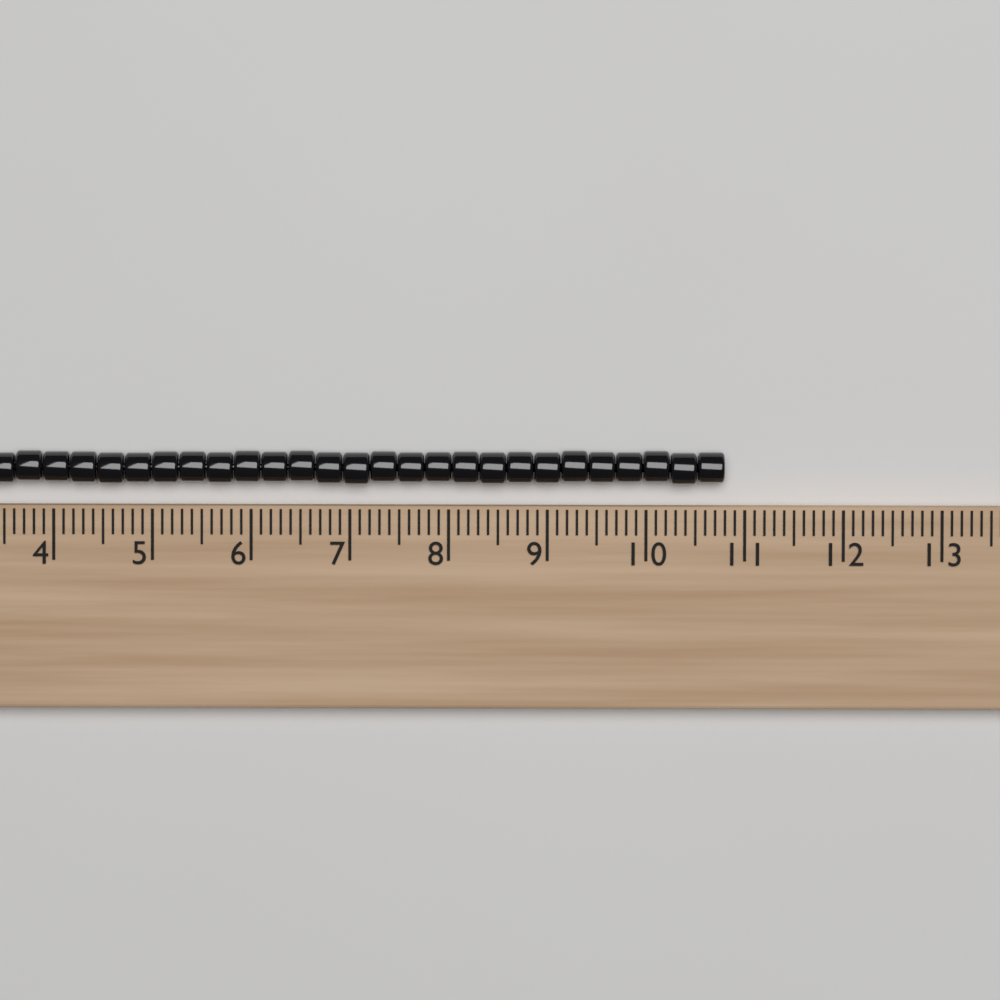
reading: 10.8 (no unit)
